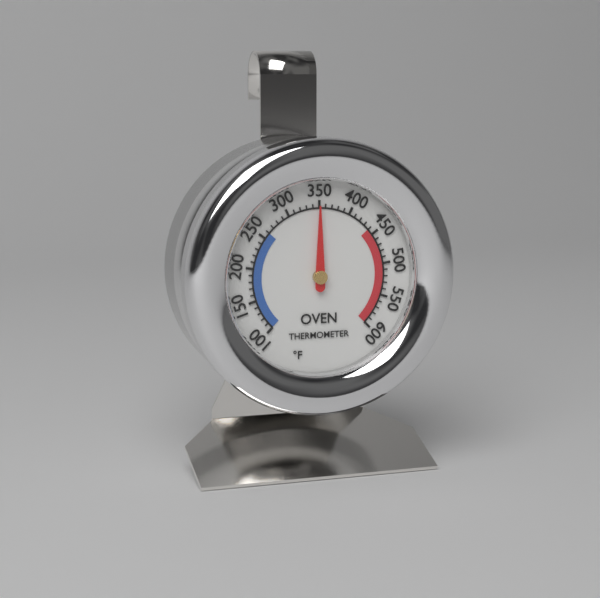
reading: 350 °F
